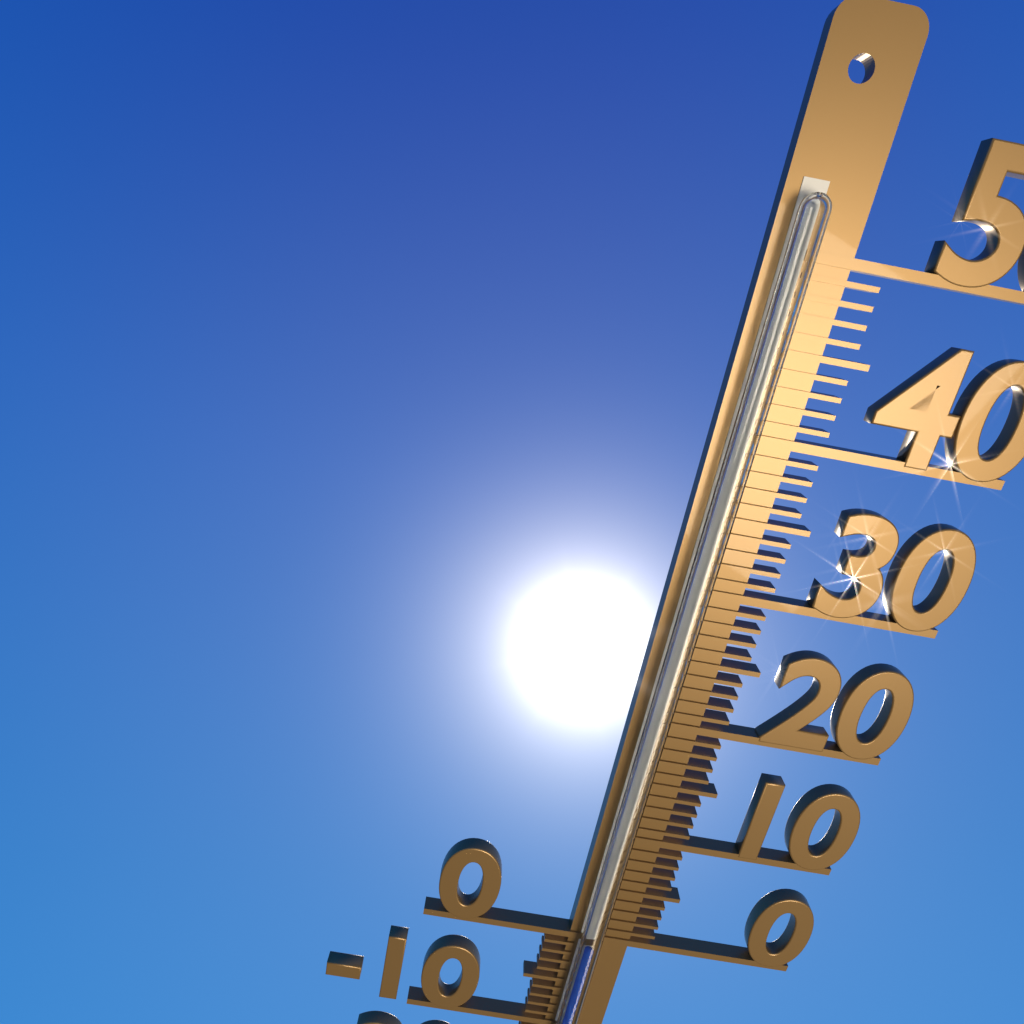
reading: 0 °C
